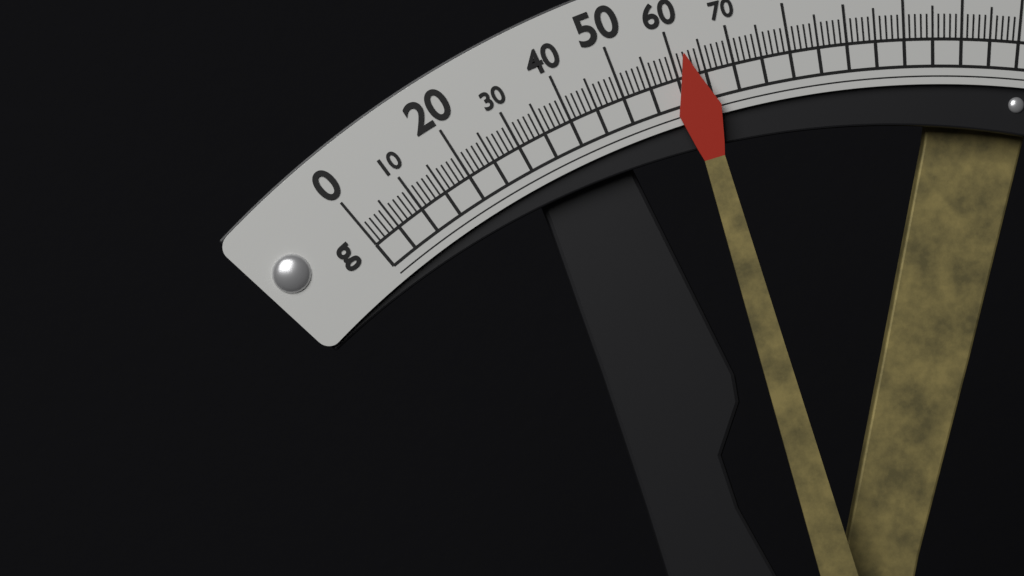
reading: 62 g
